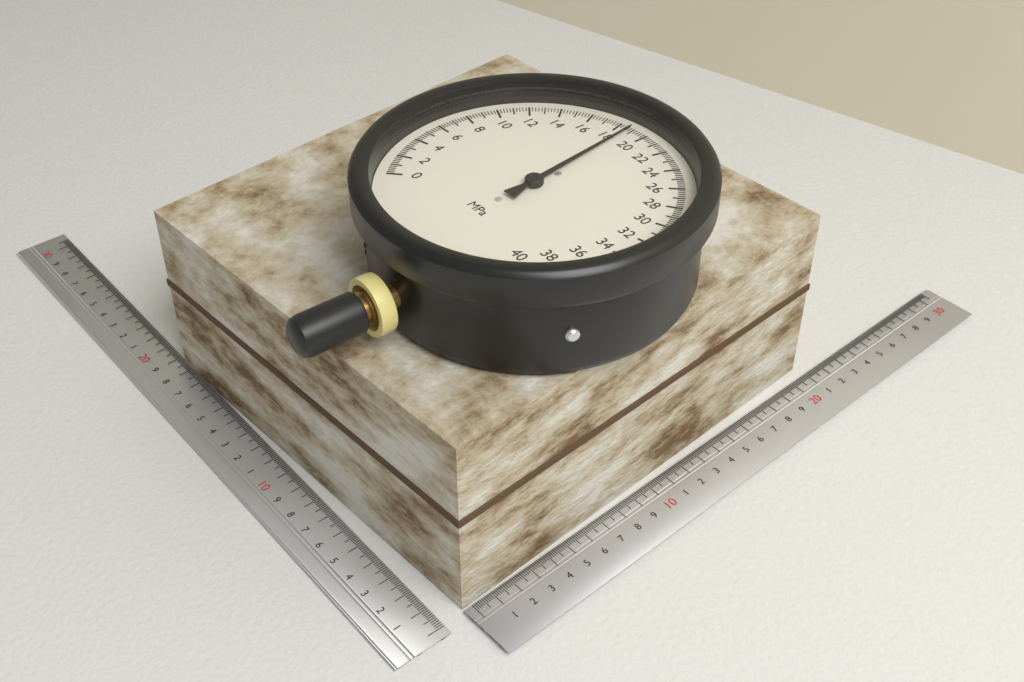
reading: 18.8 MPa
